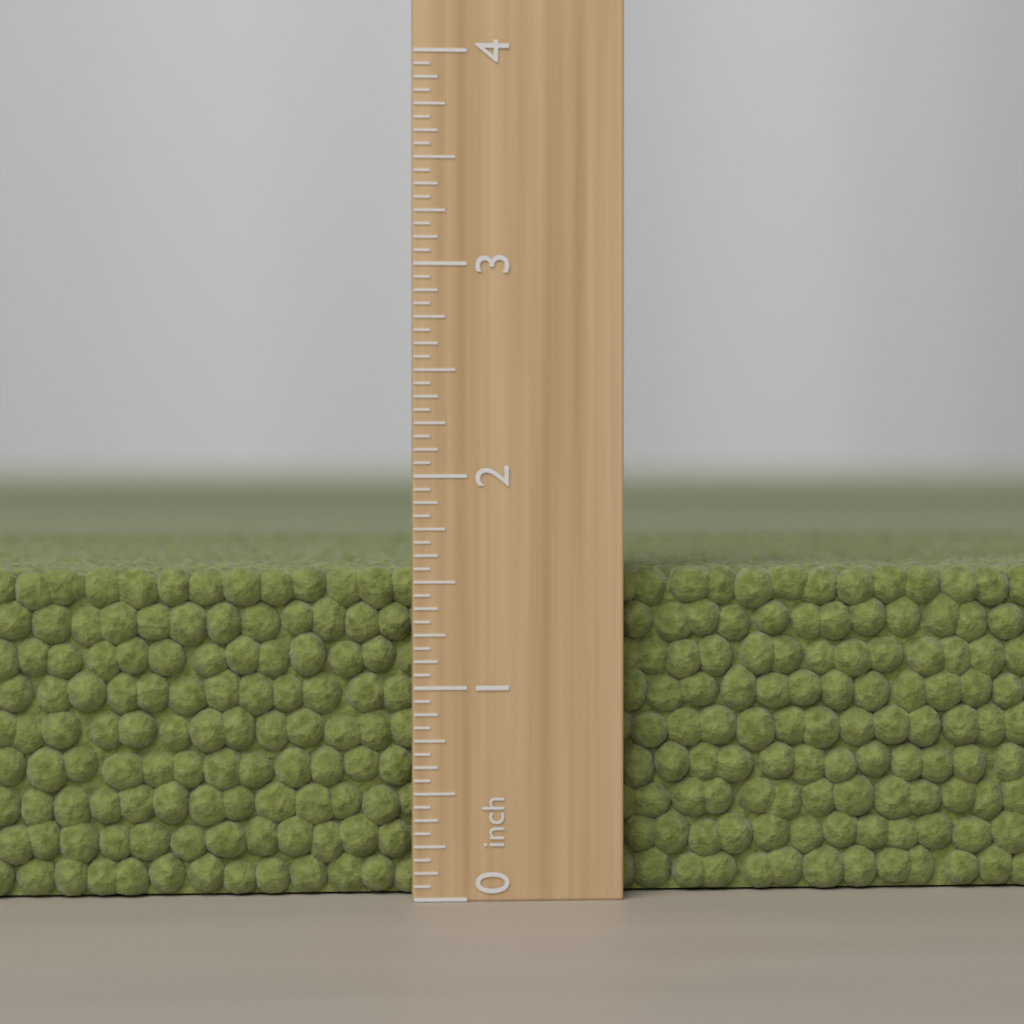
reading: 1.5625 inch
